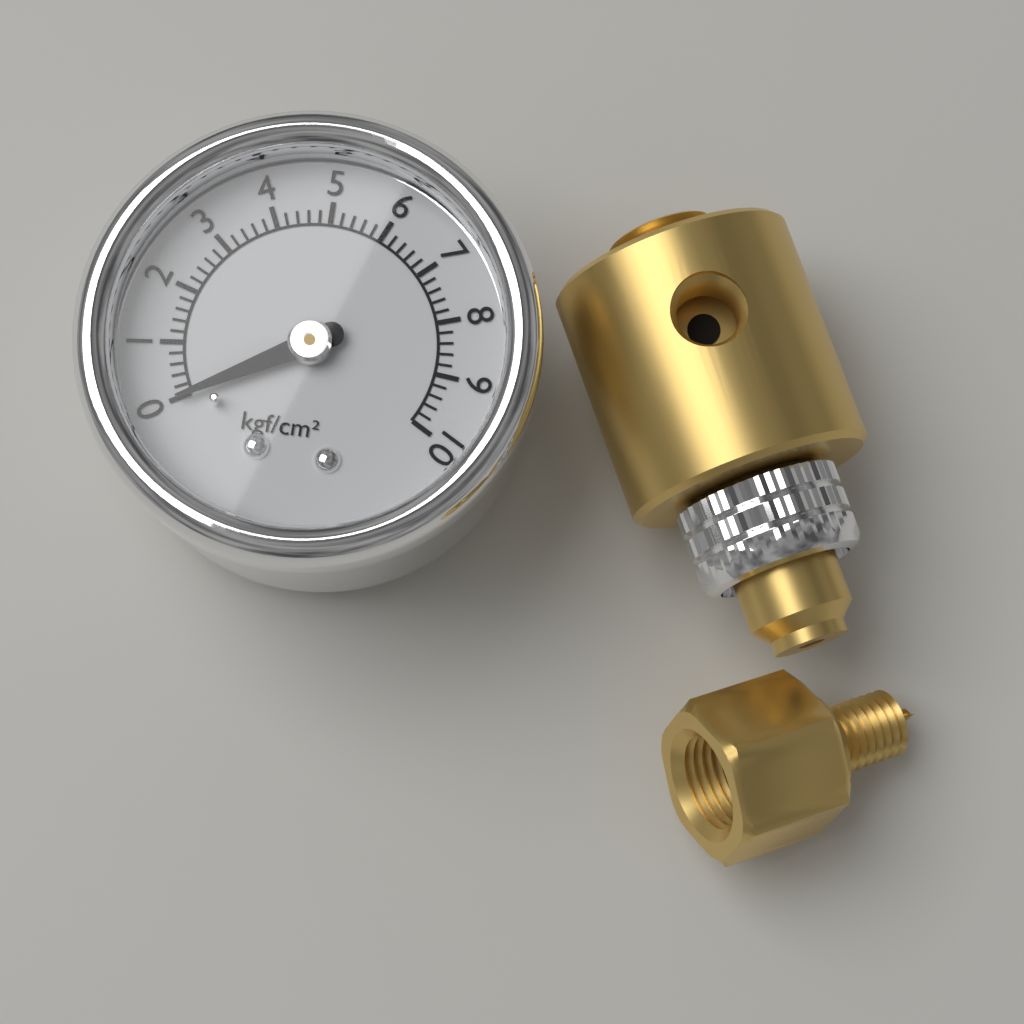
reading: 0.0 kgf/cm²
